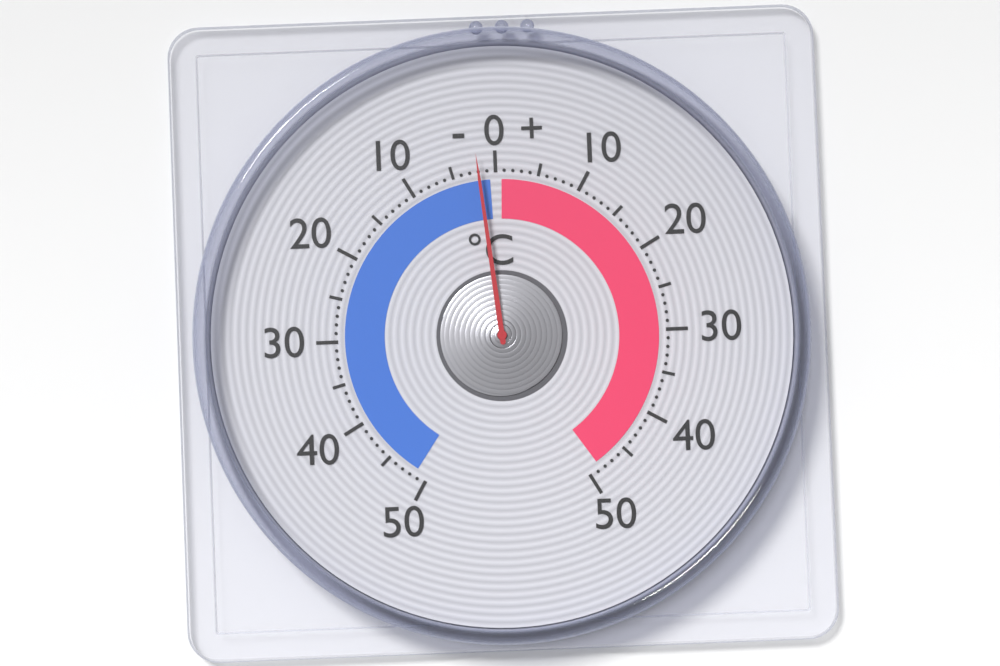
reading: -2 °C
